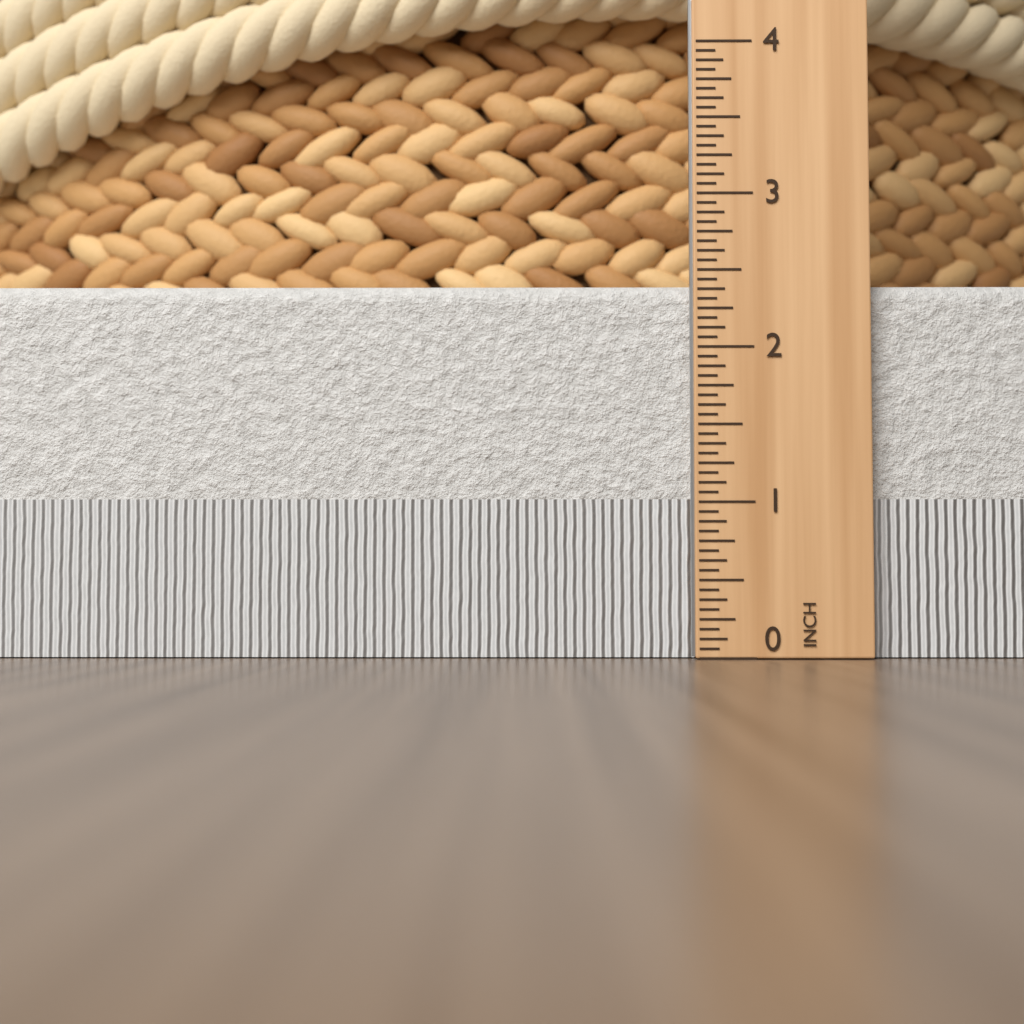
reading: 2.4375 in
